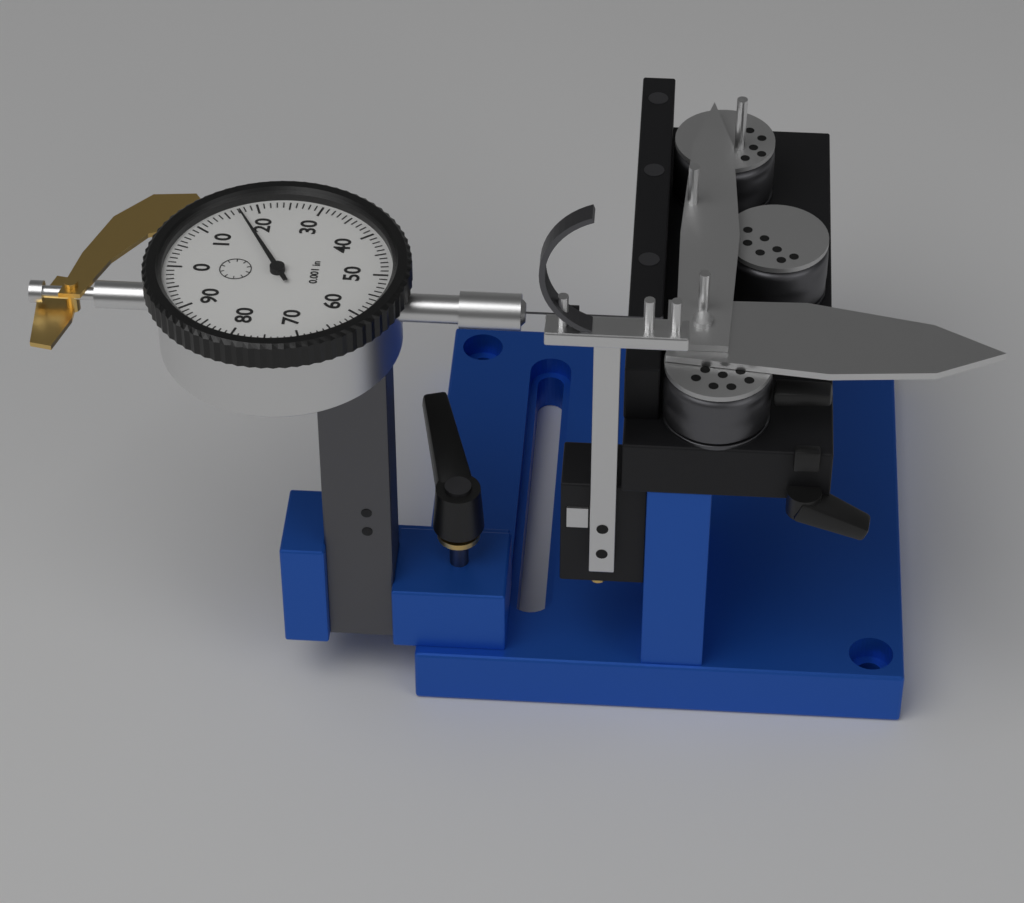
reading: 0.017 in
